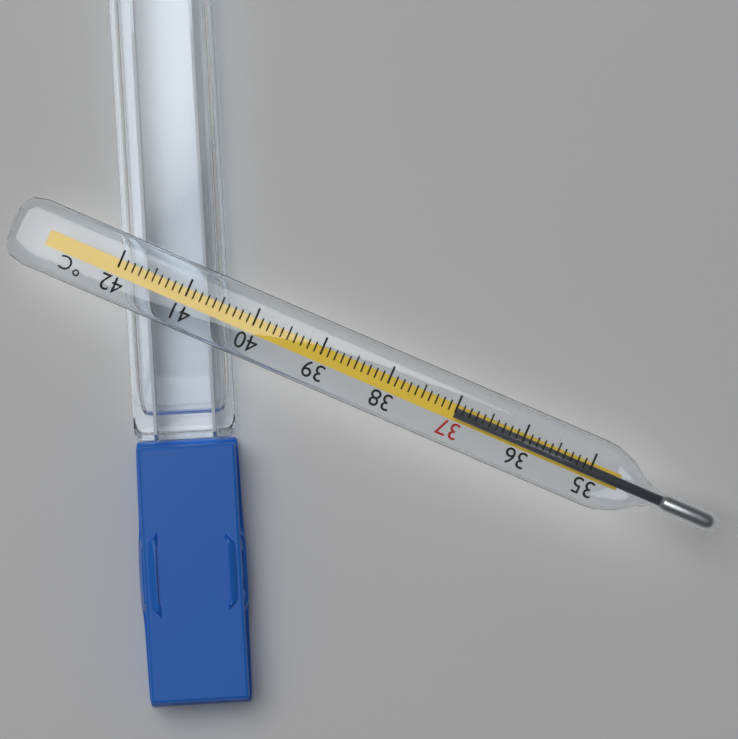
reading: 37.0 °C
